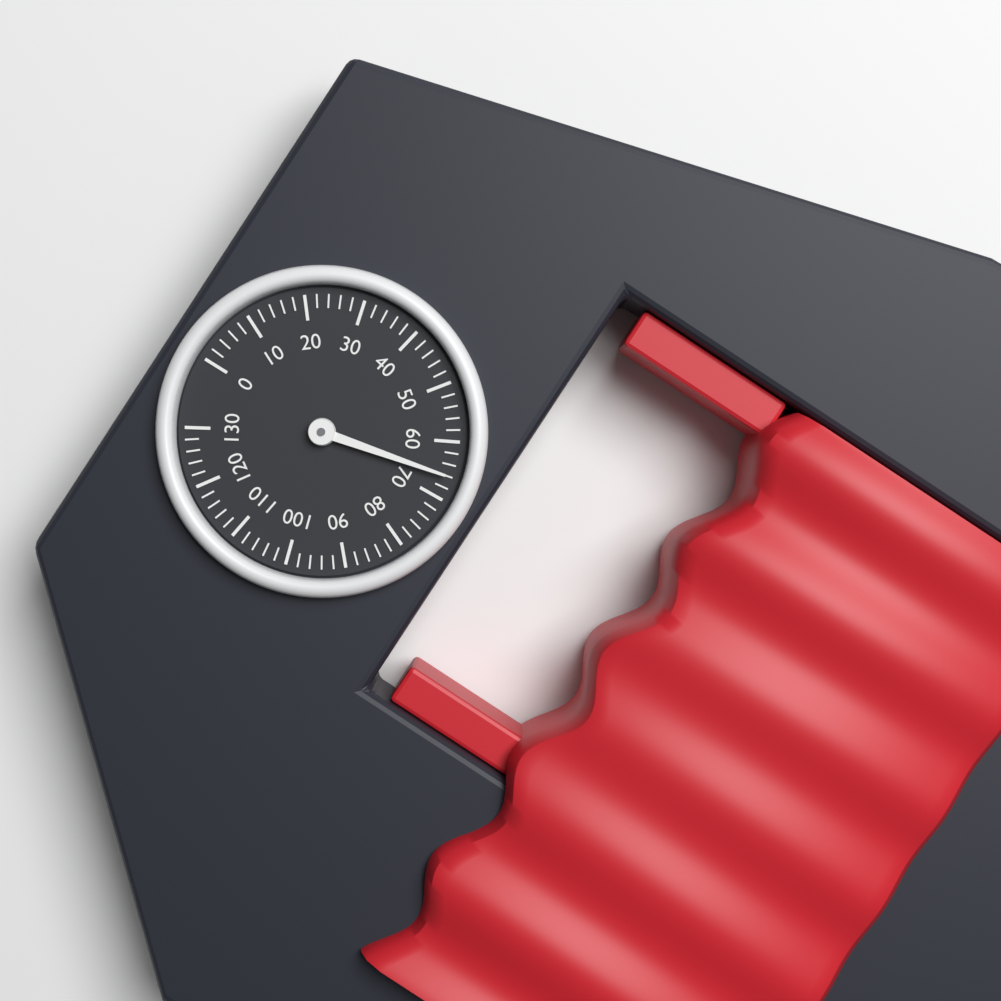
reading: 66 (no unit)
